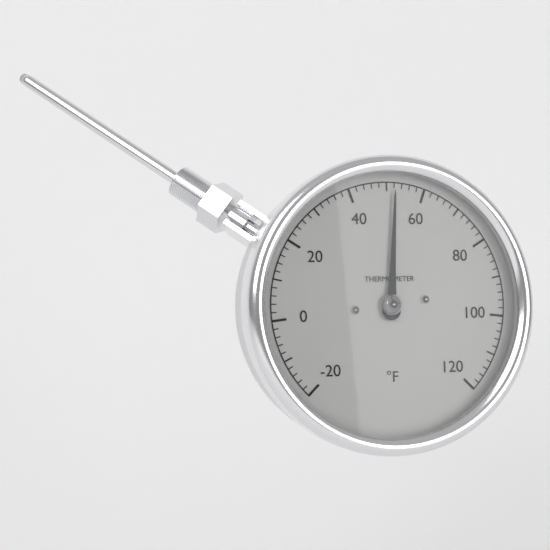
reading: 52 °F
